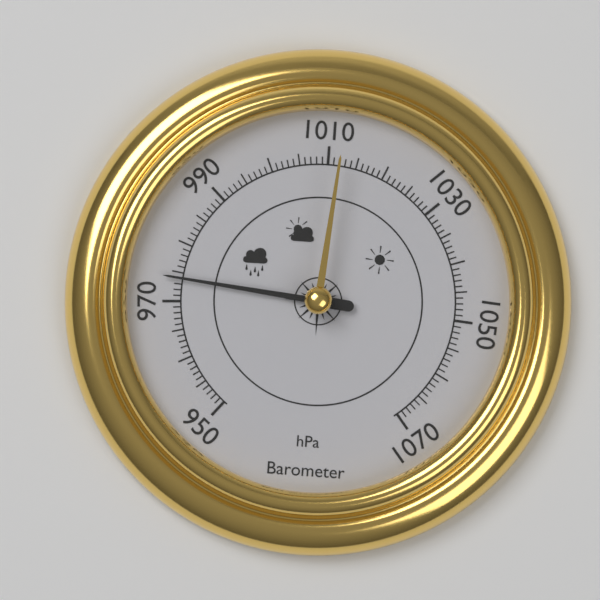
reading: 974 hPa
